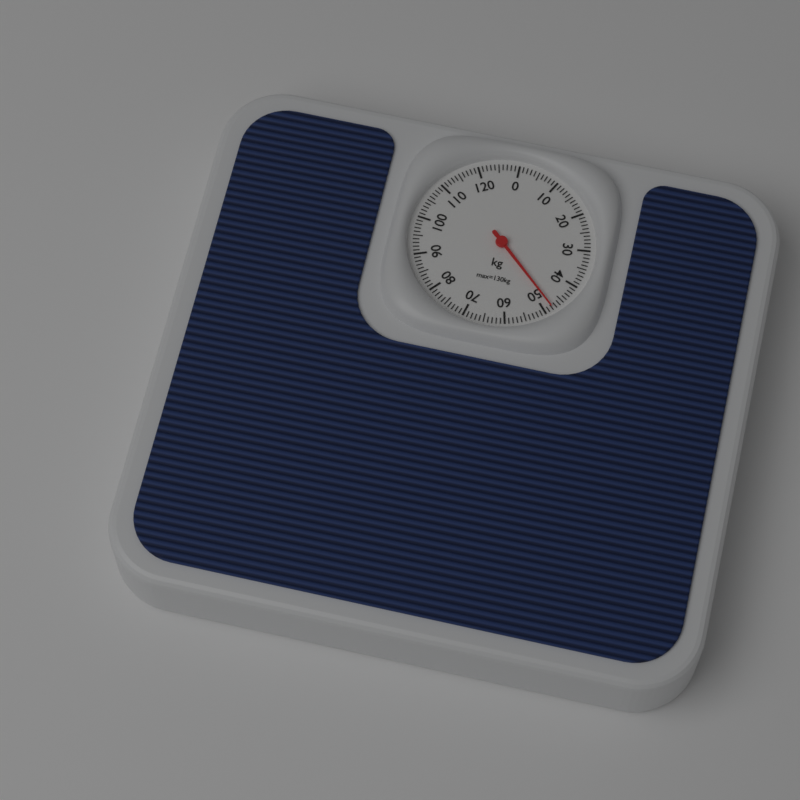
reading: 48 kg
